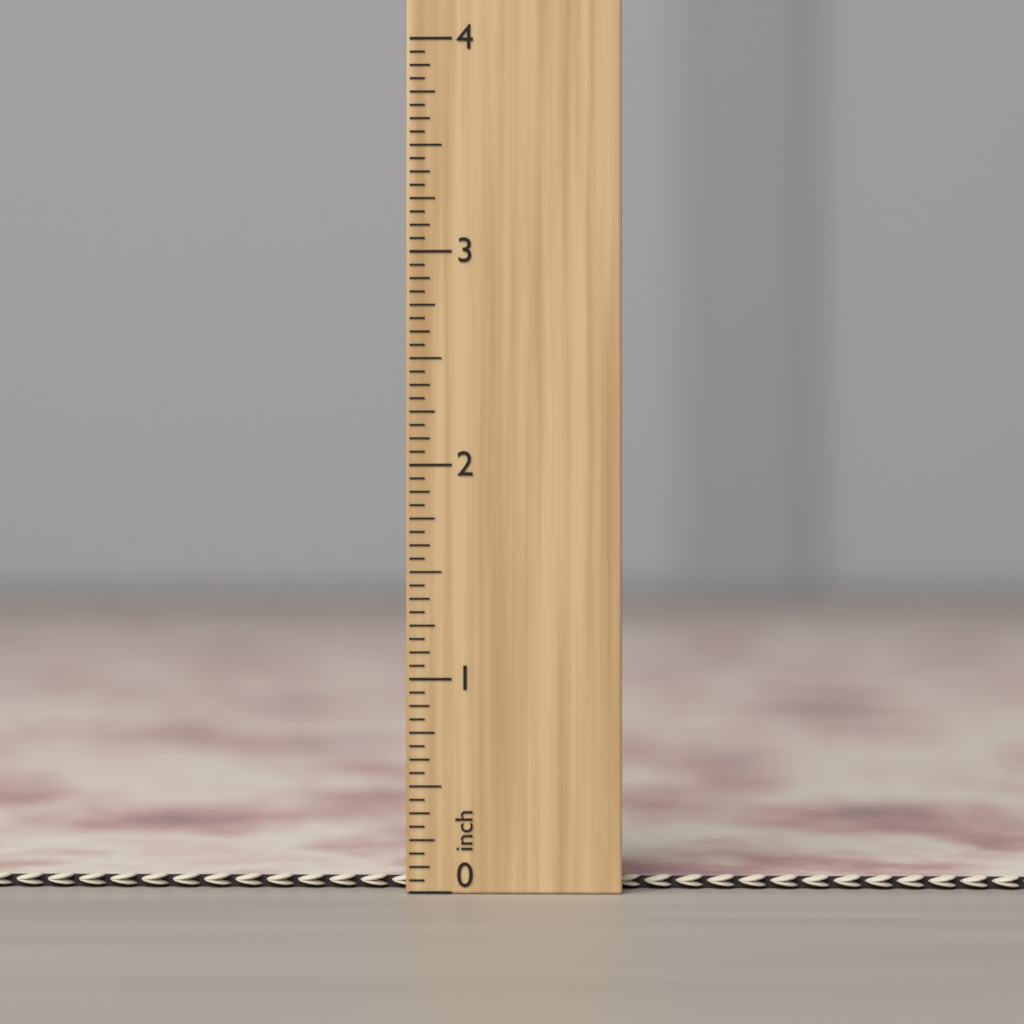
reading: 0.0625 inch
